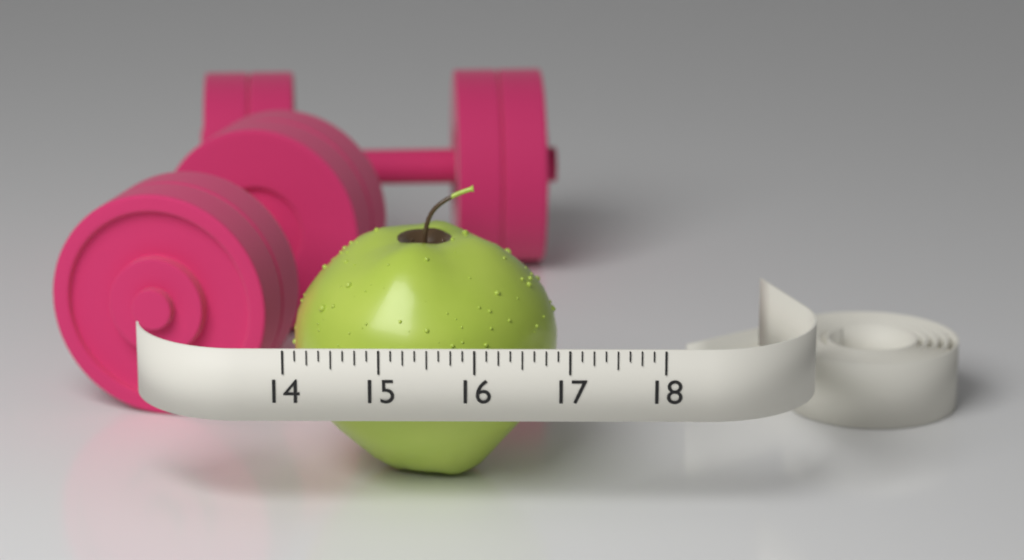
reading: 16.875 (no unit)
